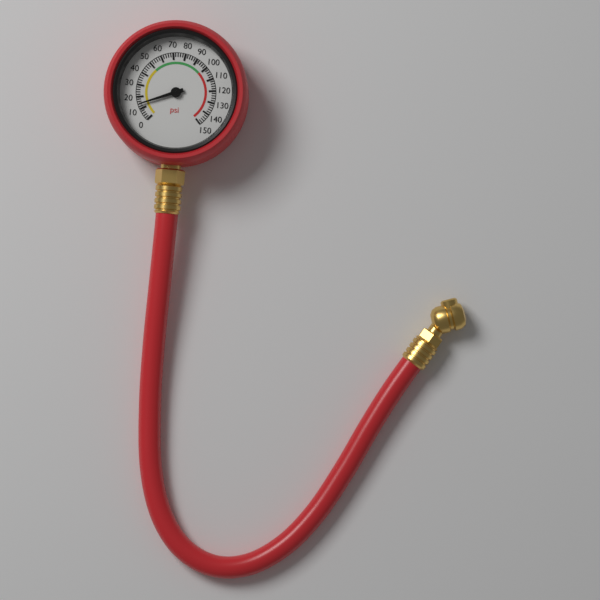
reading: 14 psi
